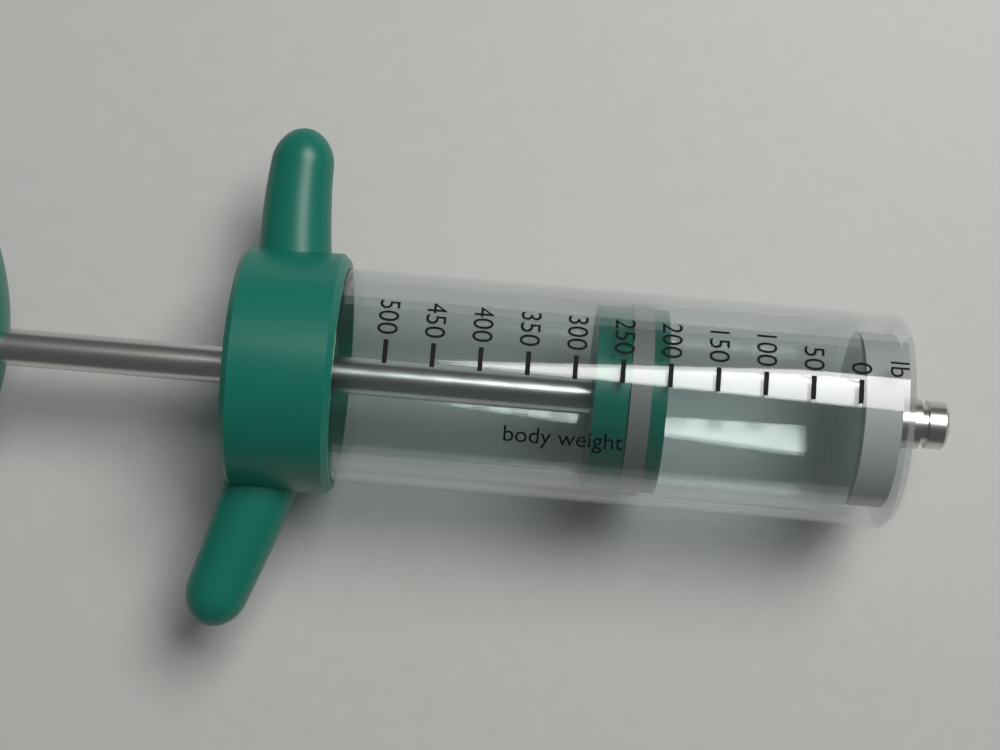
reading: 200 lb
